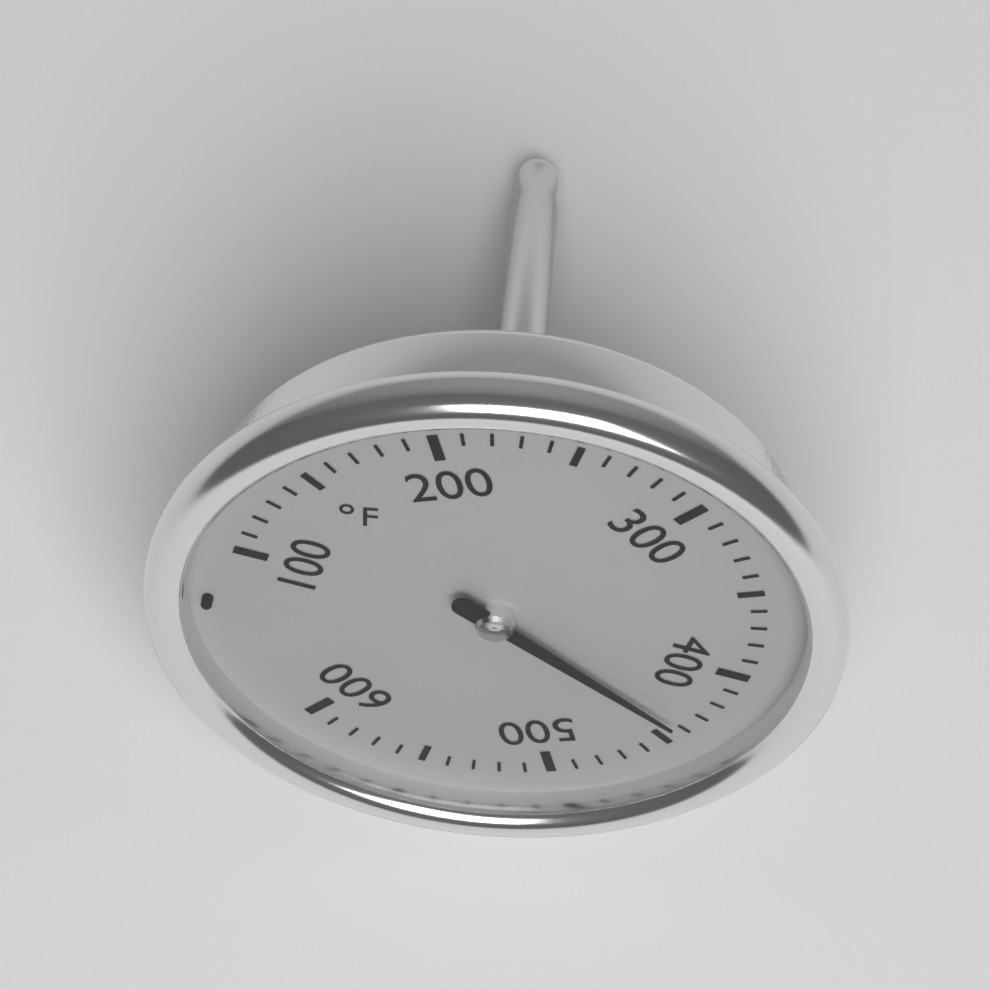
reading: 440 °F
